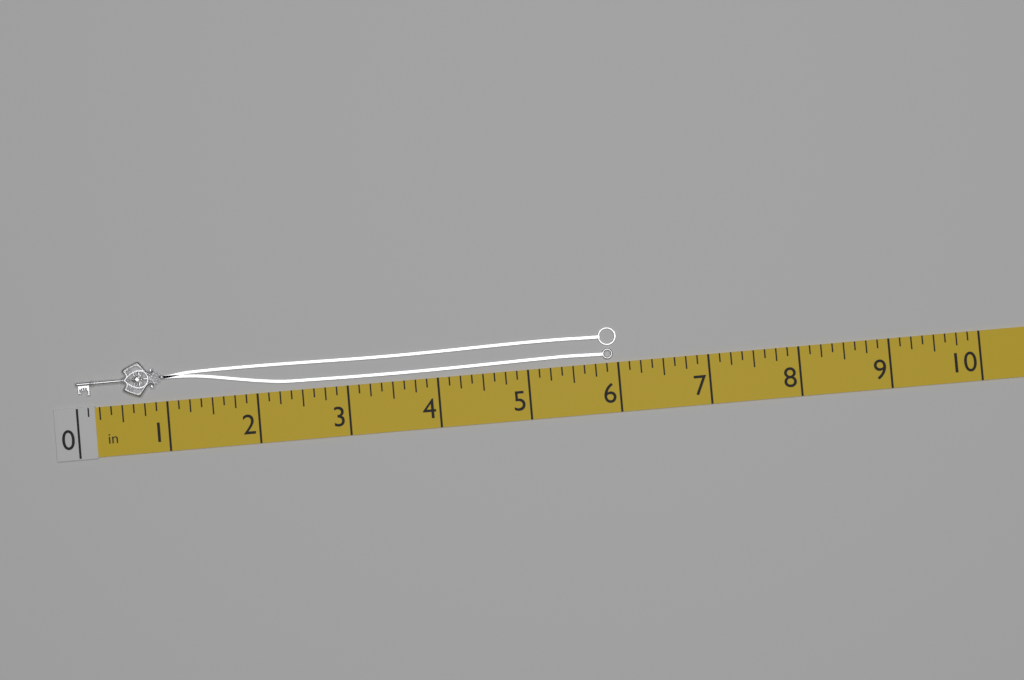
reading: 6.000 in
